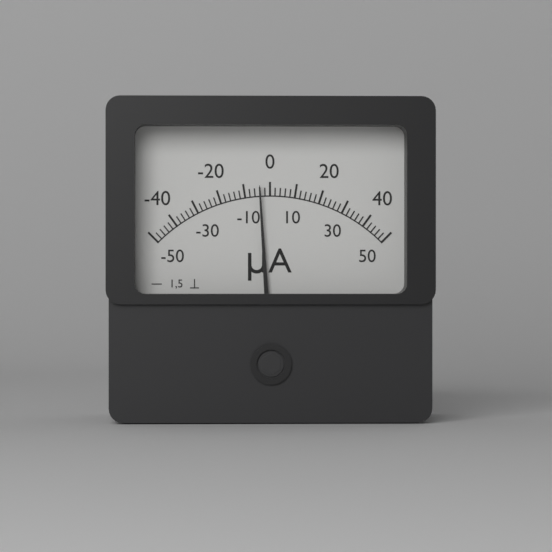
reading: -4 µA
